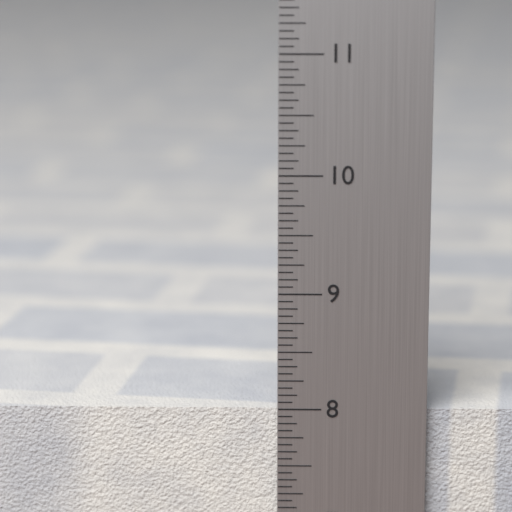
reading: 8.0000 in
